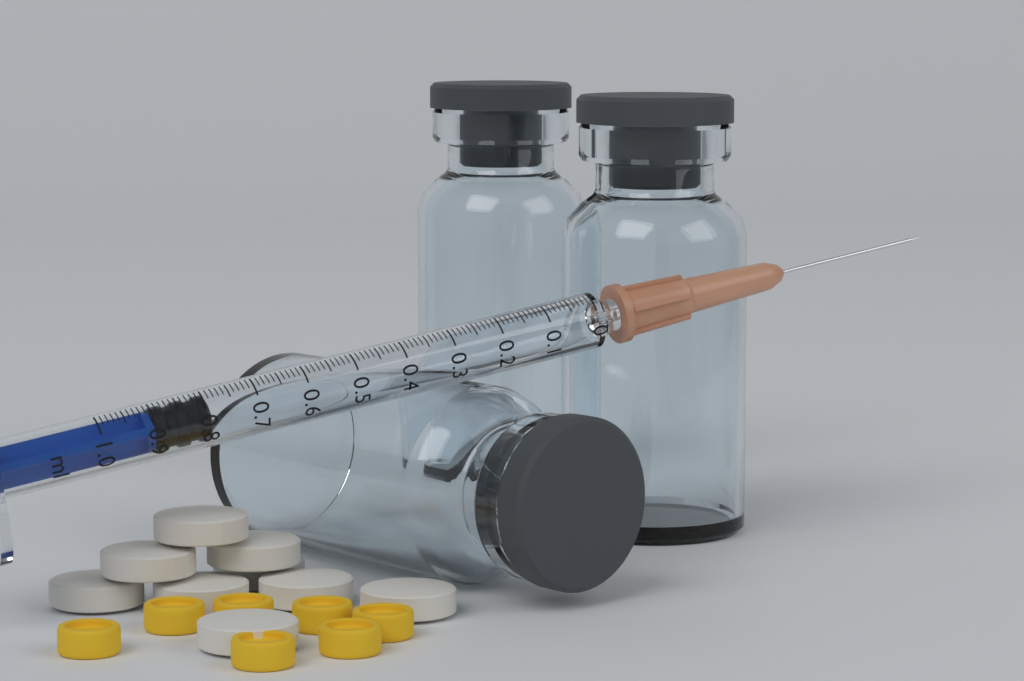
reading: 0.79 ml
